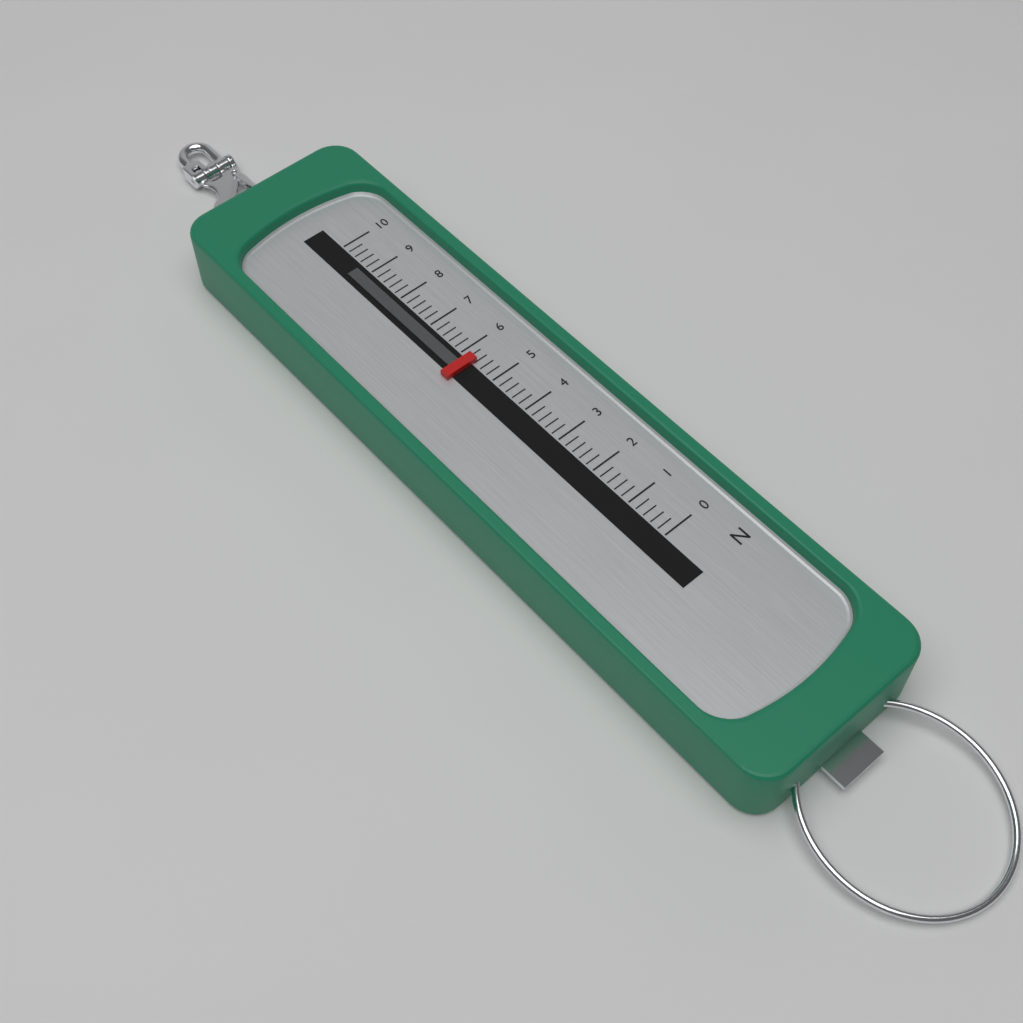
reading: 5.6 N
